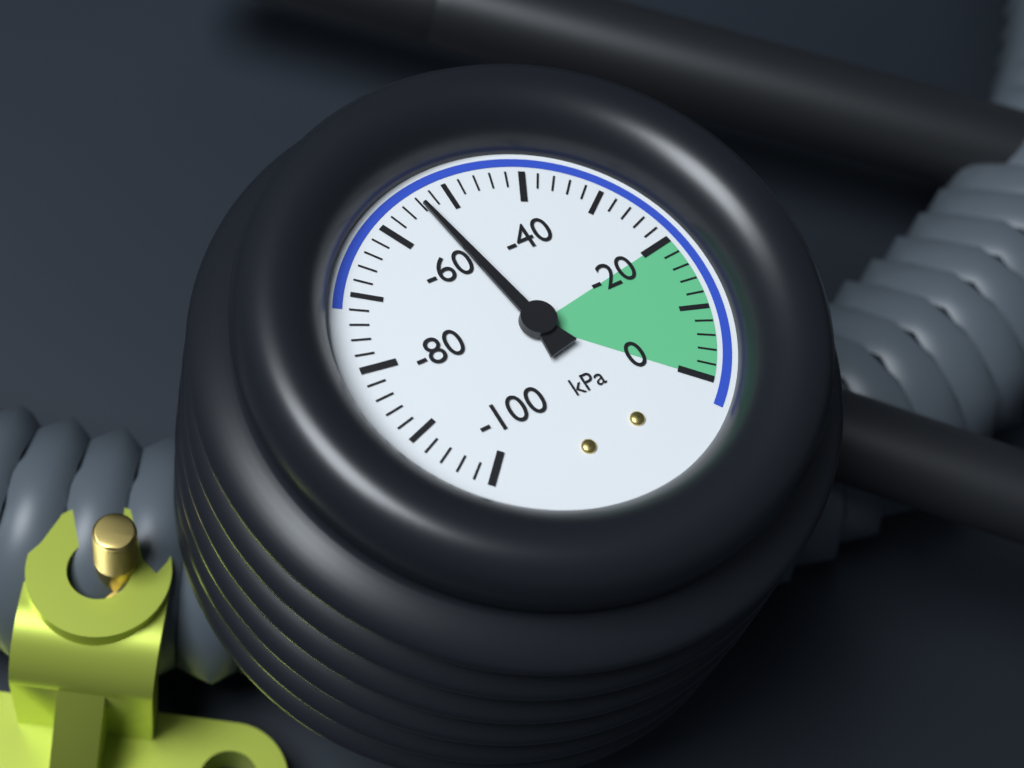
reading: -54 kPa
